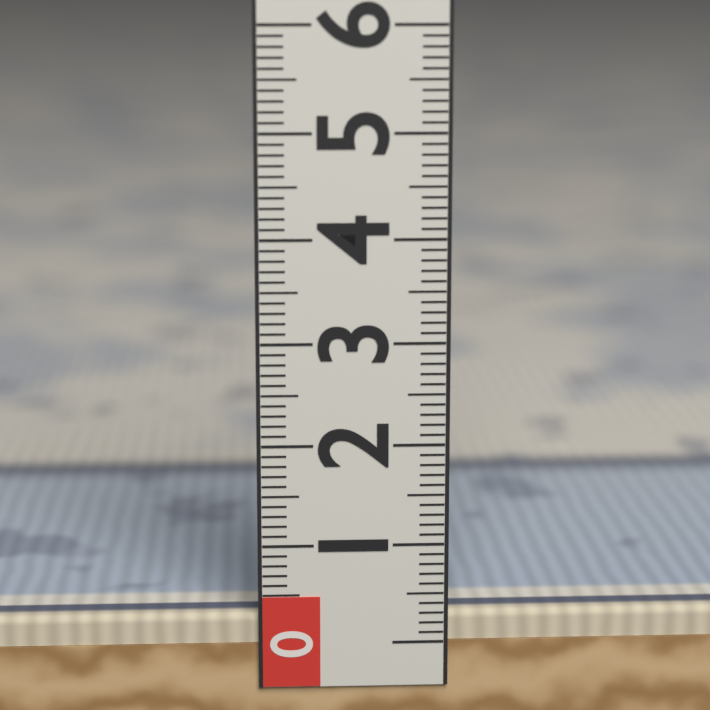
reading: 0.3 (no unit)
